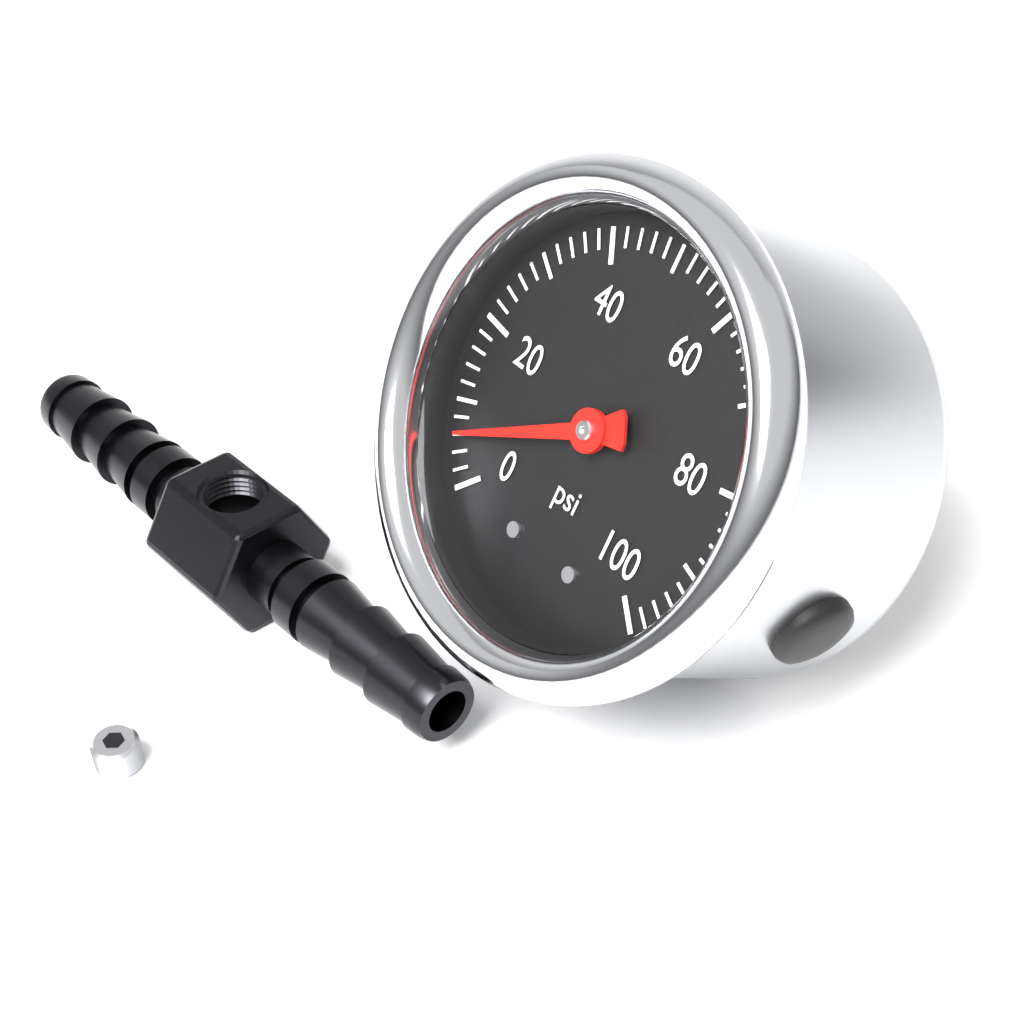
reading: 6 psi
